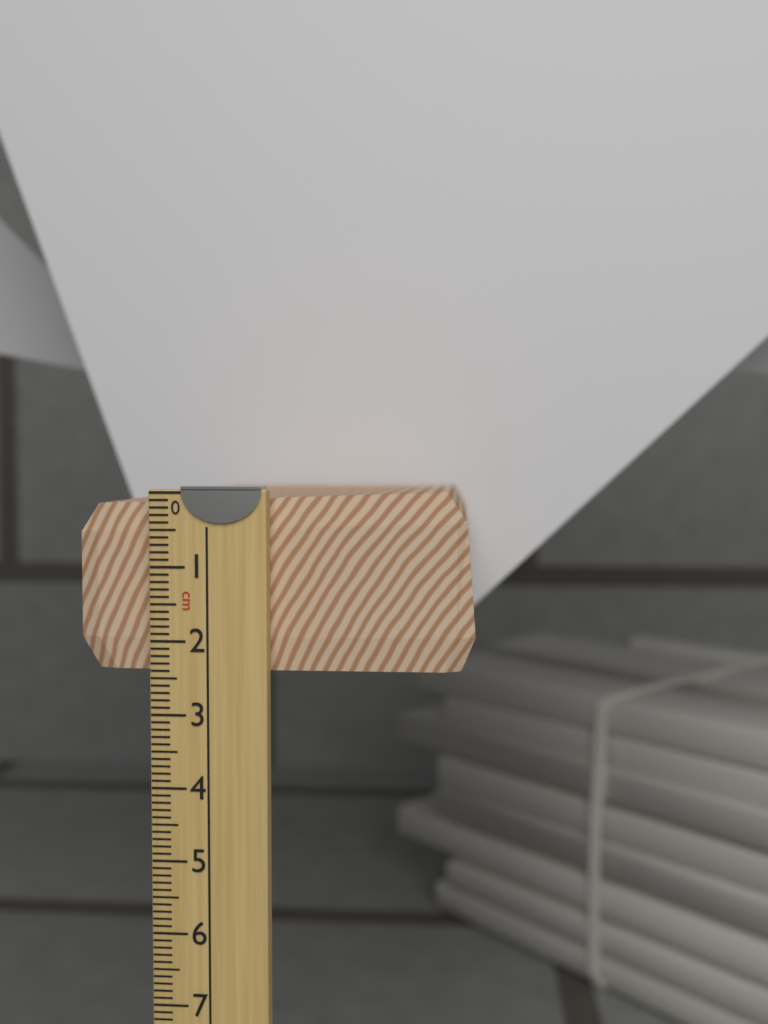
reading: 2.6 cm
